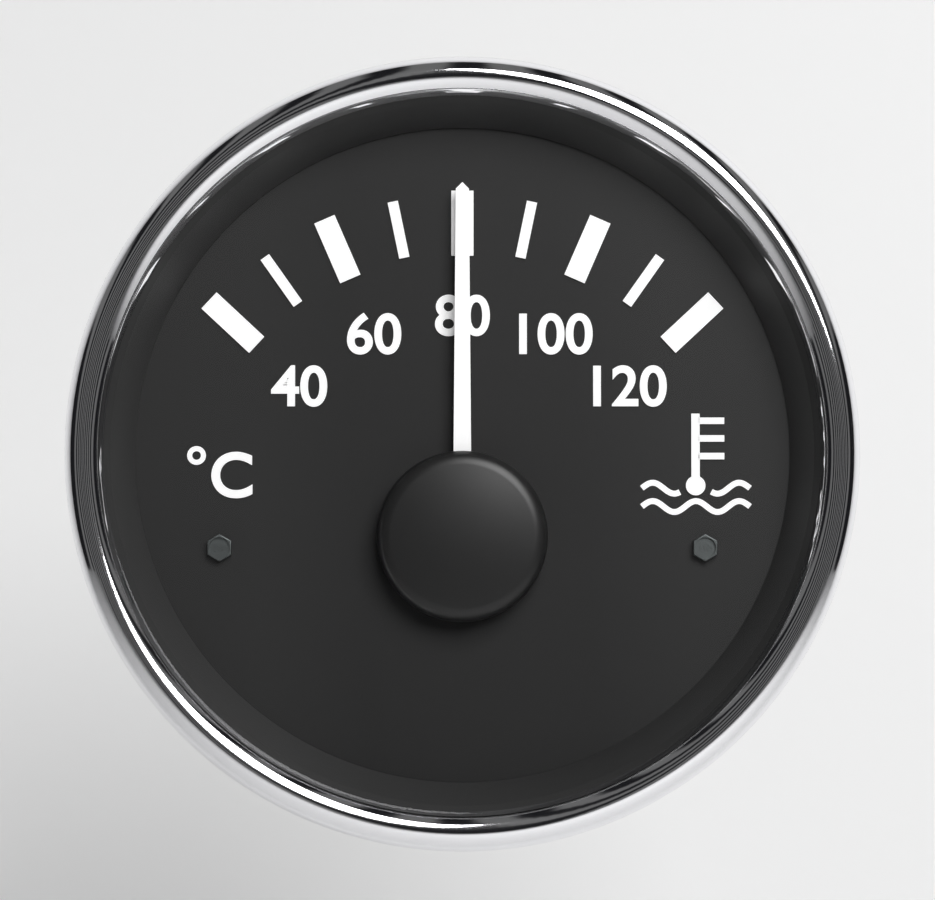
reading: 80 °C
